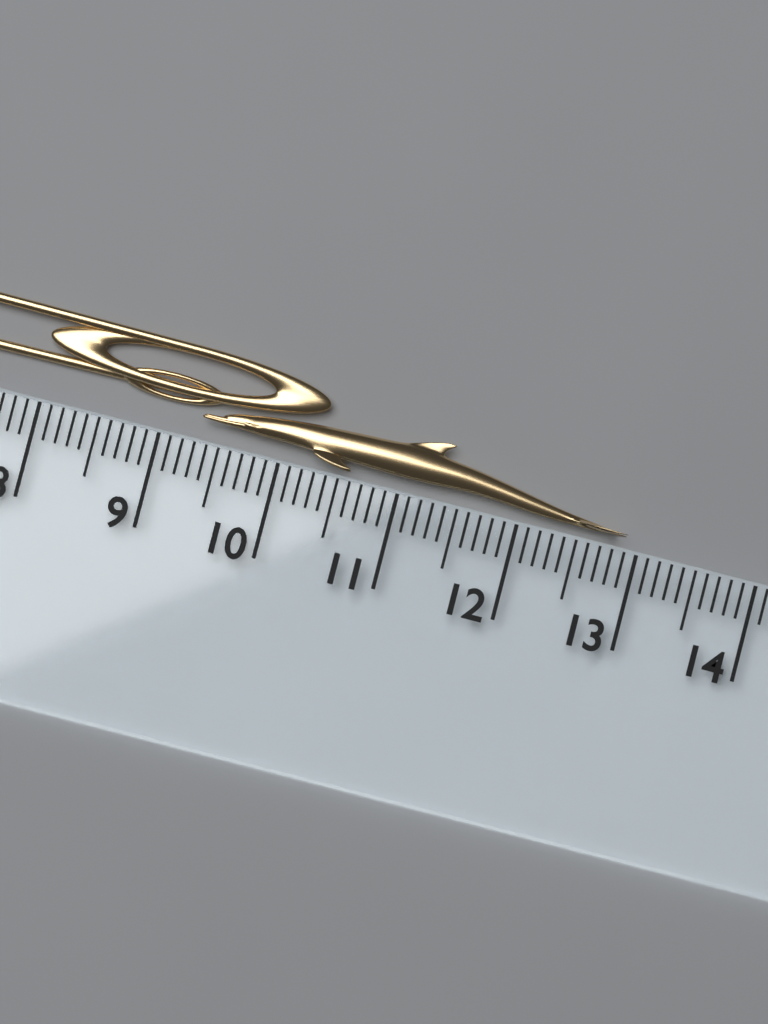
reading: 12.9 cm
